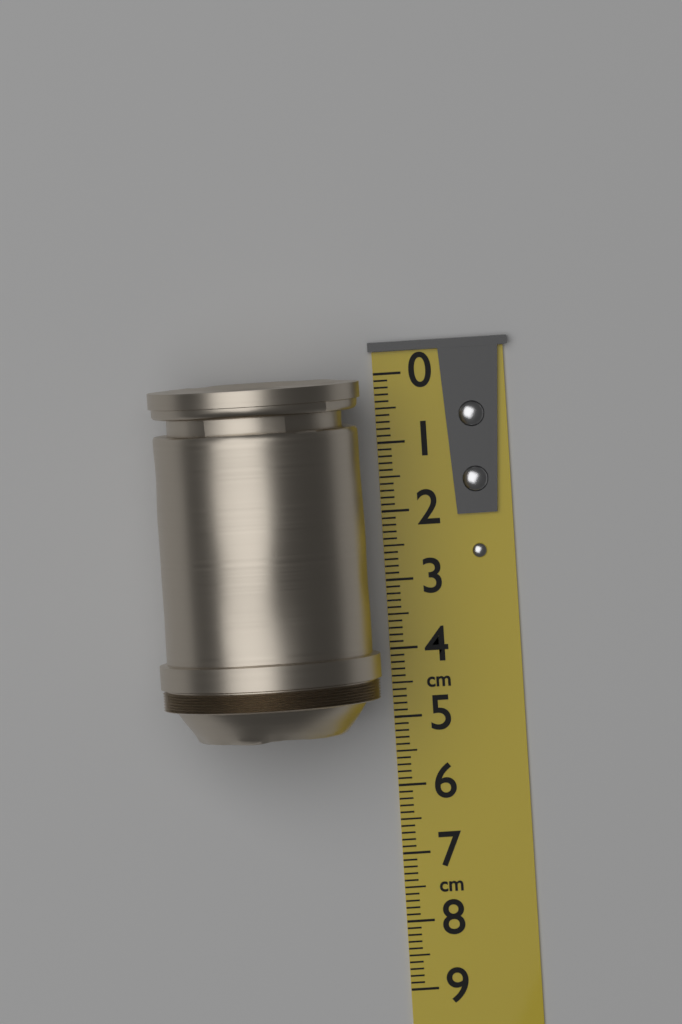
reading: 5.1 cm
